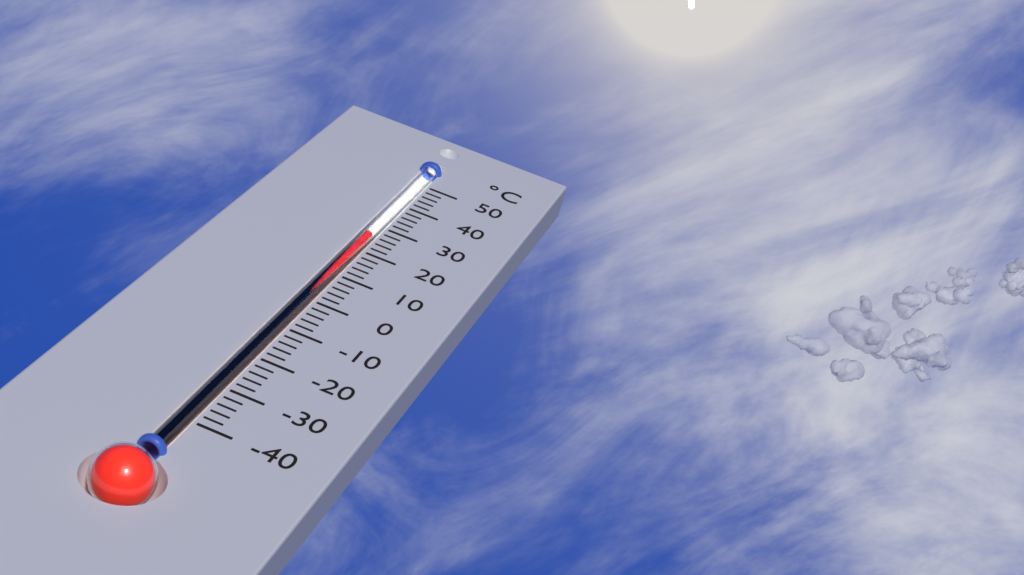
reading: 26 °C
